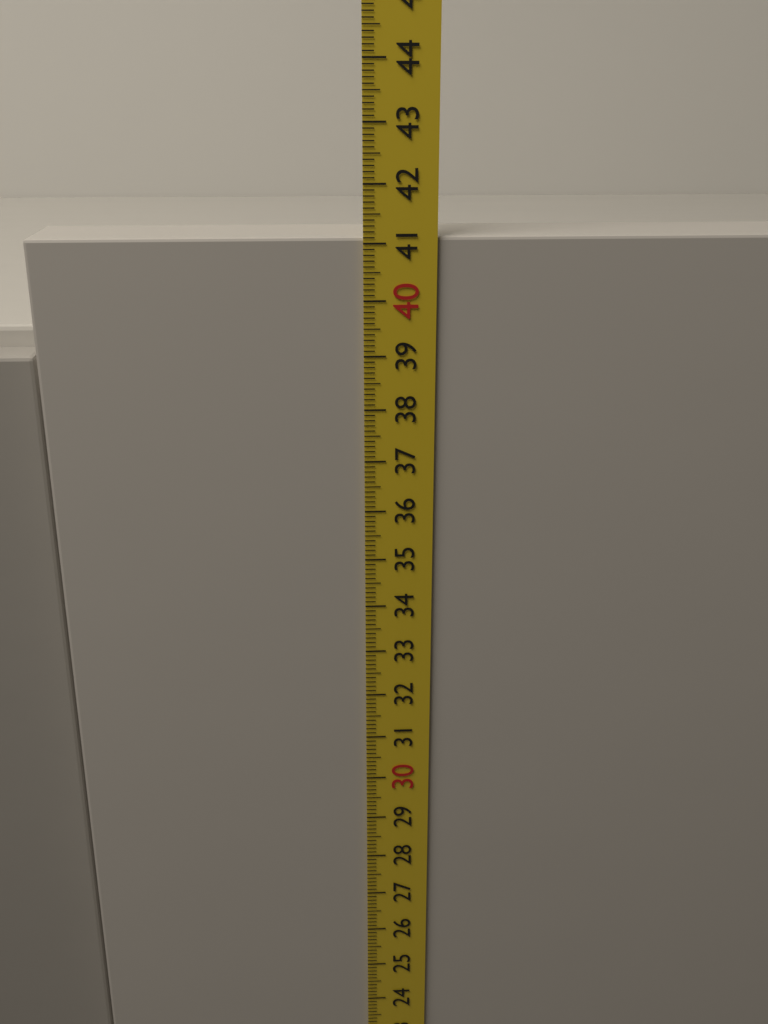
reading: 41.1 cm
